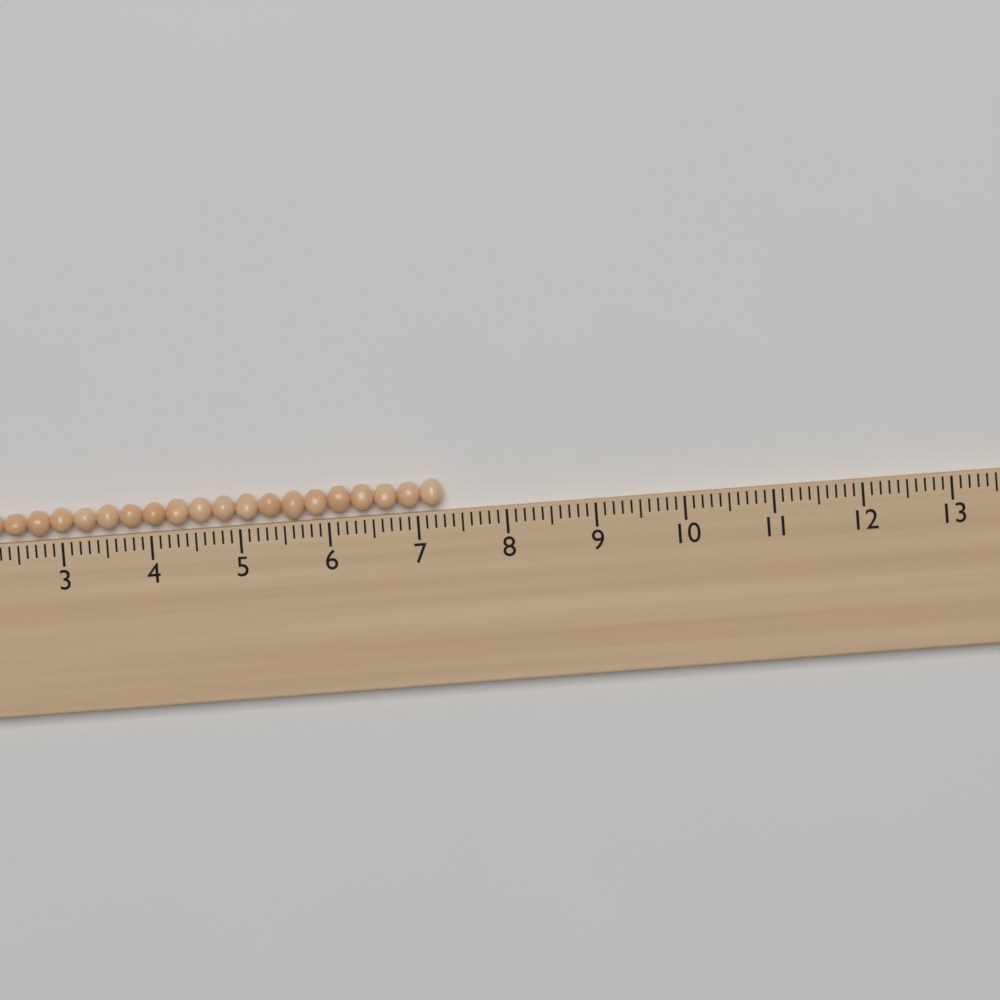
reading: 7.3 (no unit)
